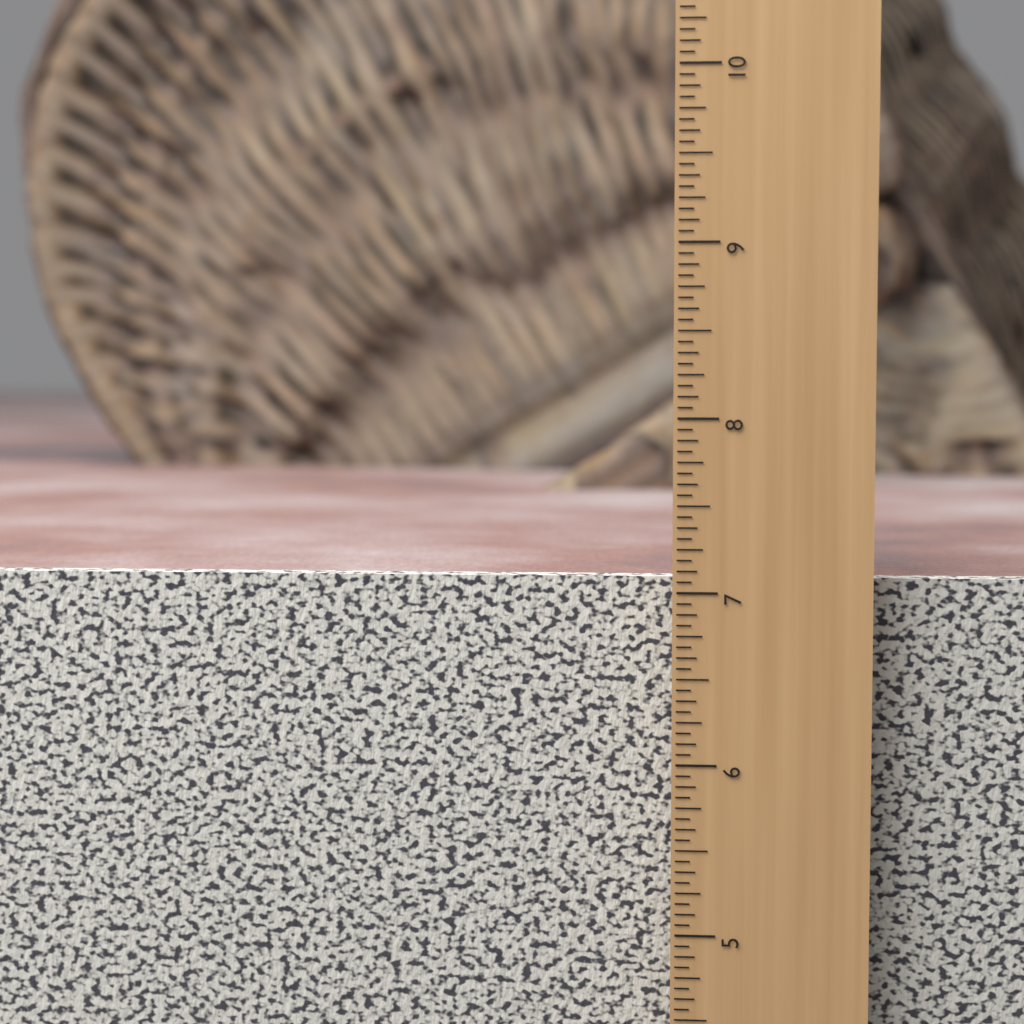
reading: 7.0625 in
